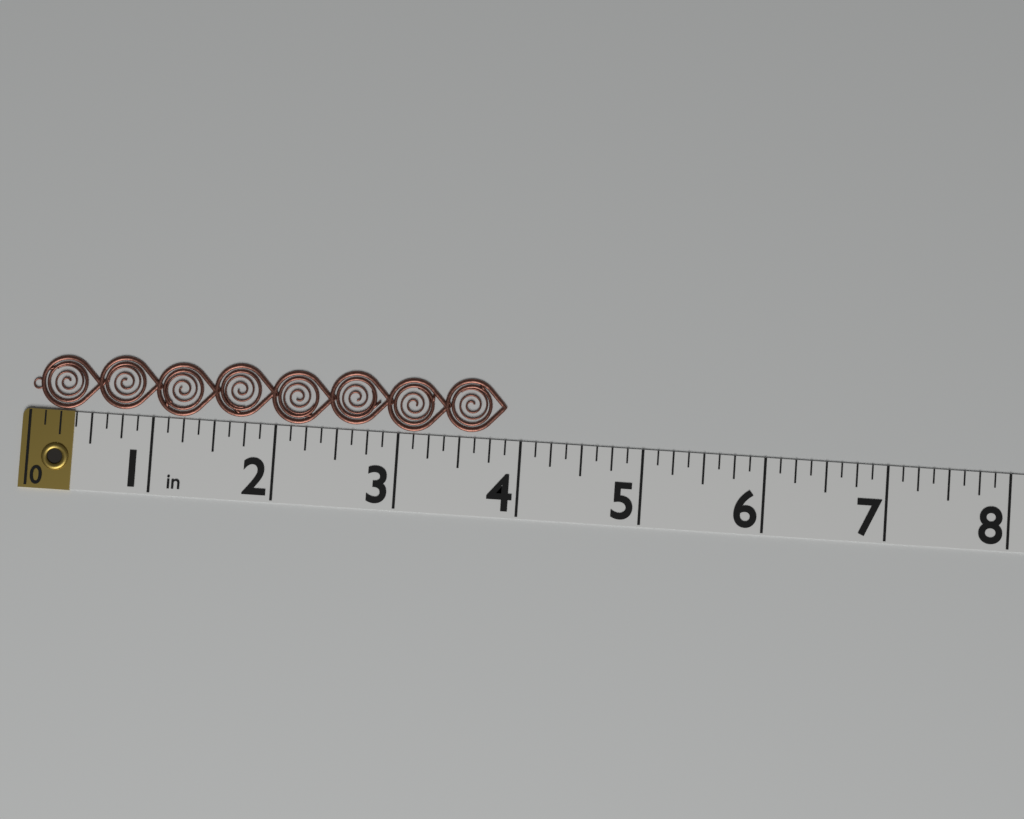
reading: 3.875 in
